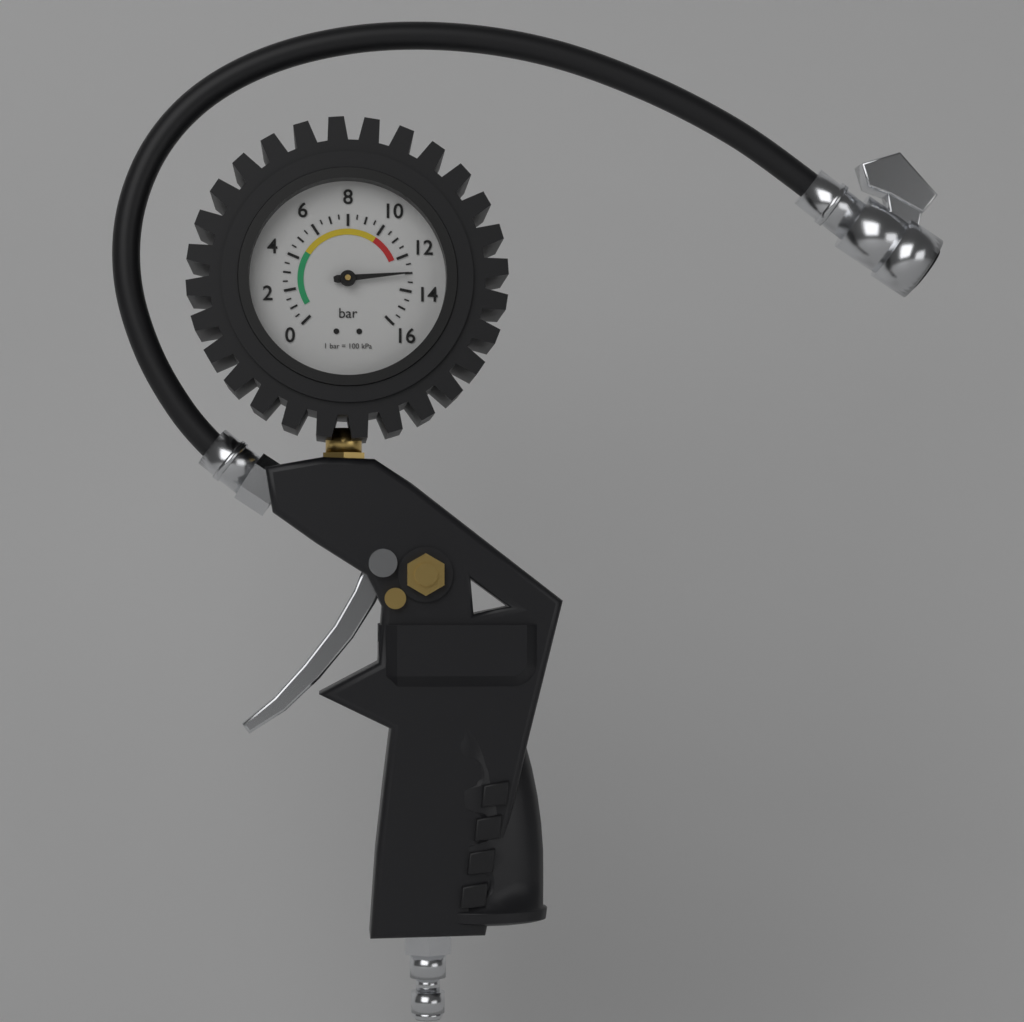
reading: 13.0 bar
